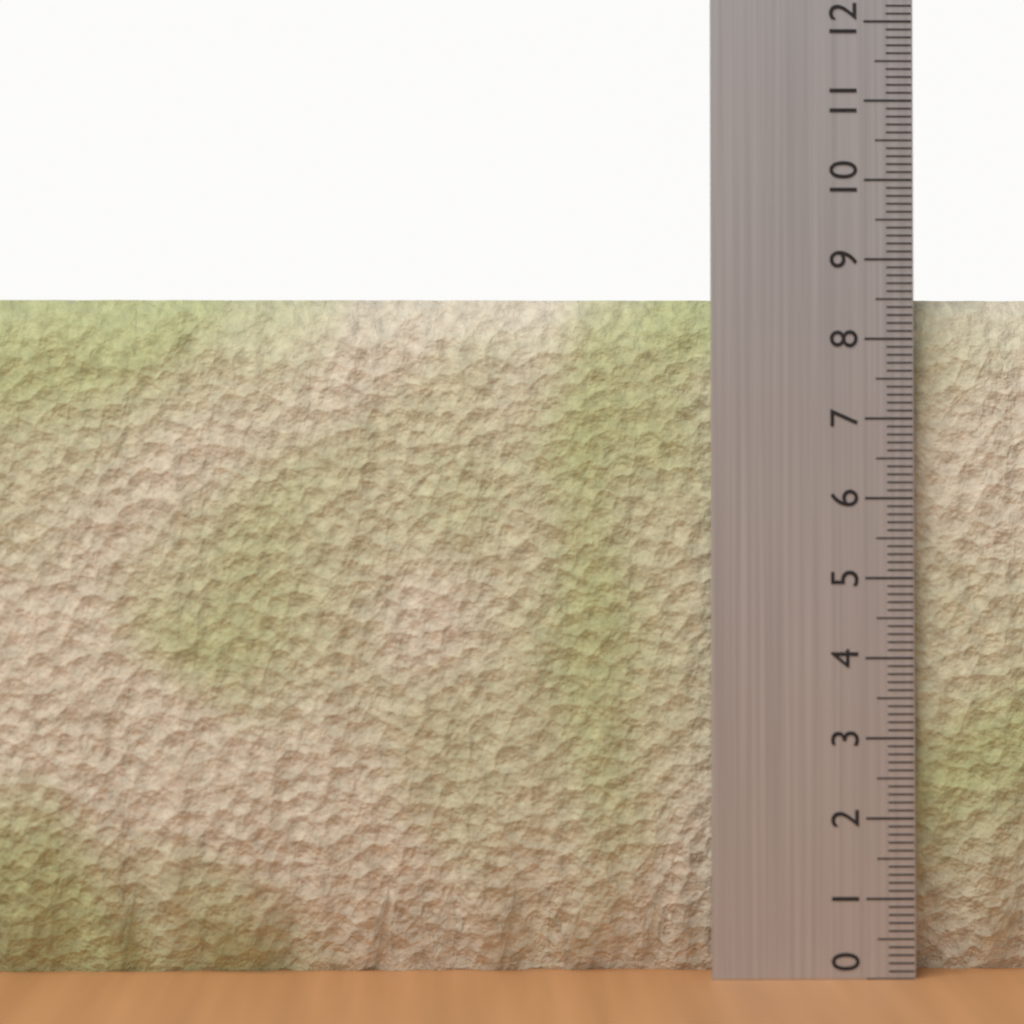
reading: 8.5 (no unit)
